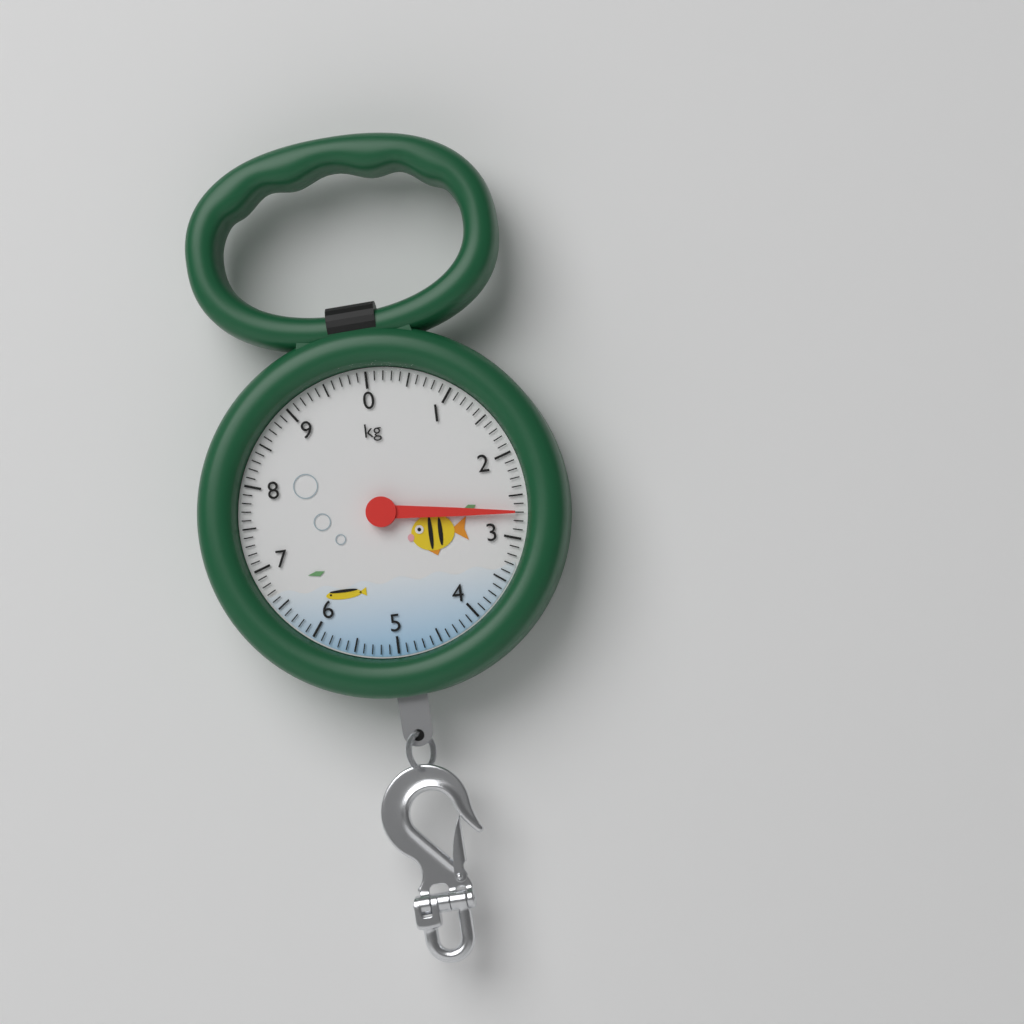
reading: 2.7 kg
